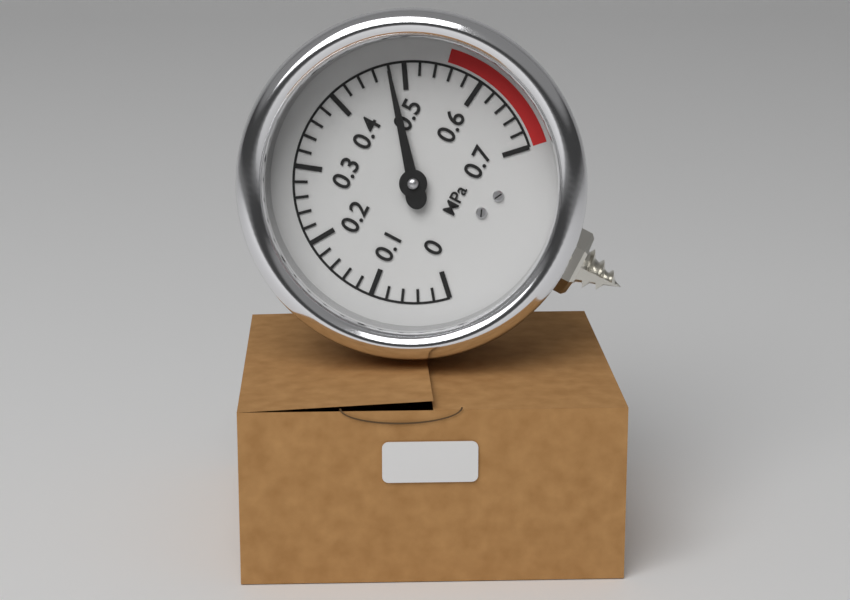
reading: 0.48 MPa
